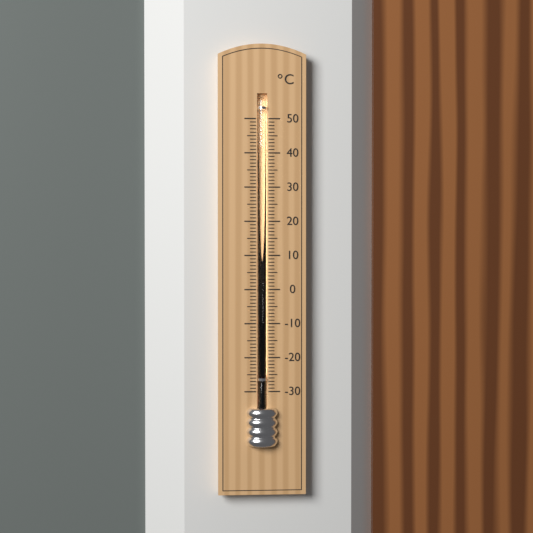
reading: -25 °C
